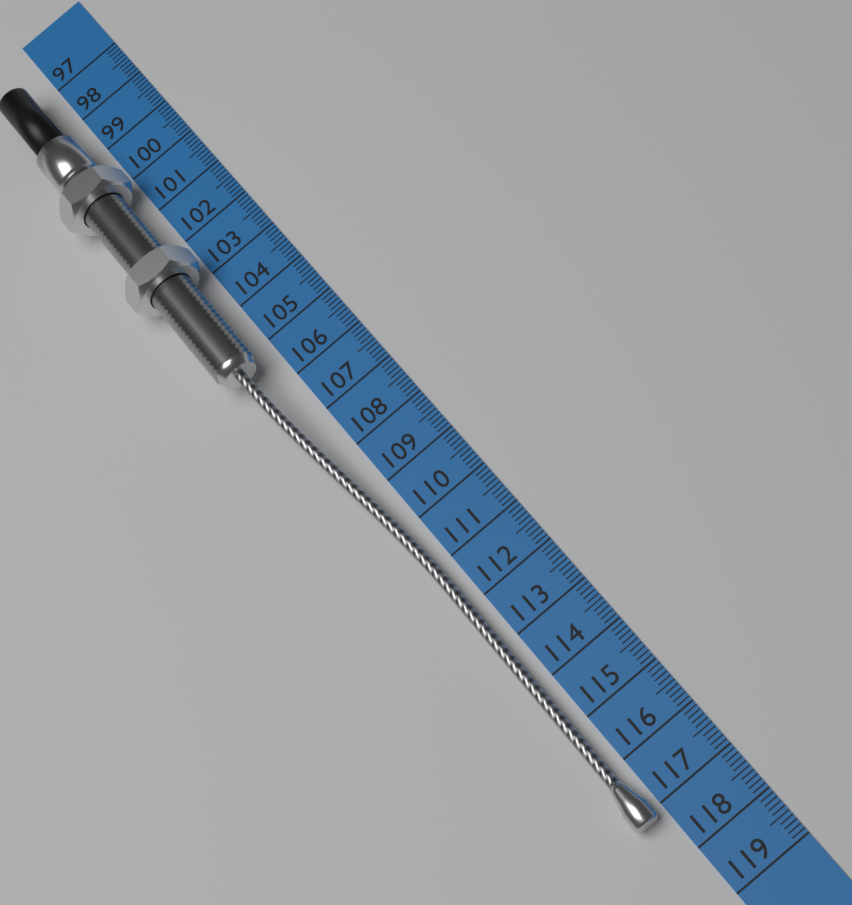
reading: 117.2 cm
